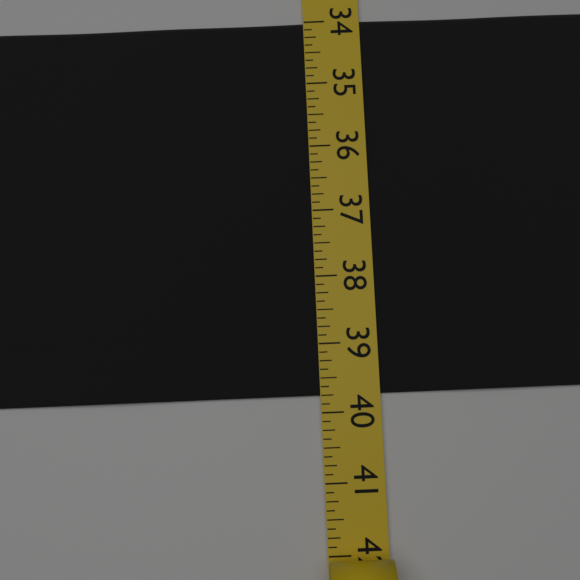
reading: 39.750 (no unit)
